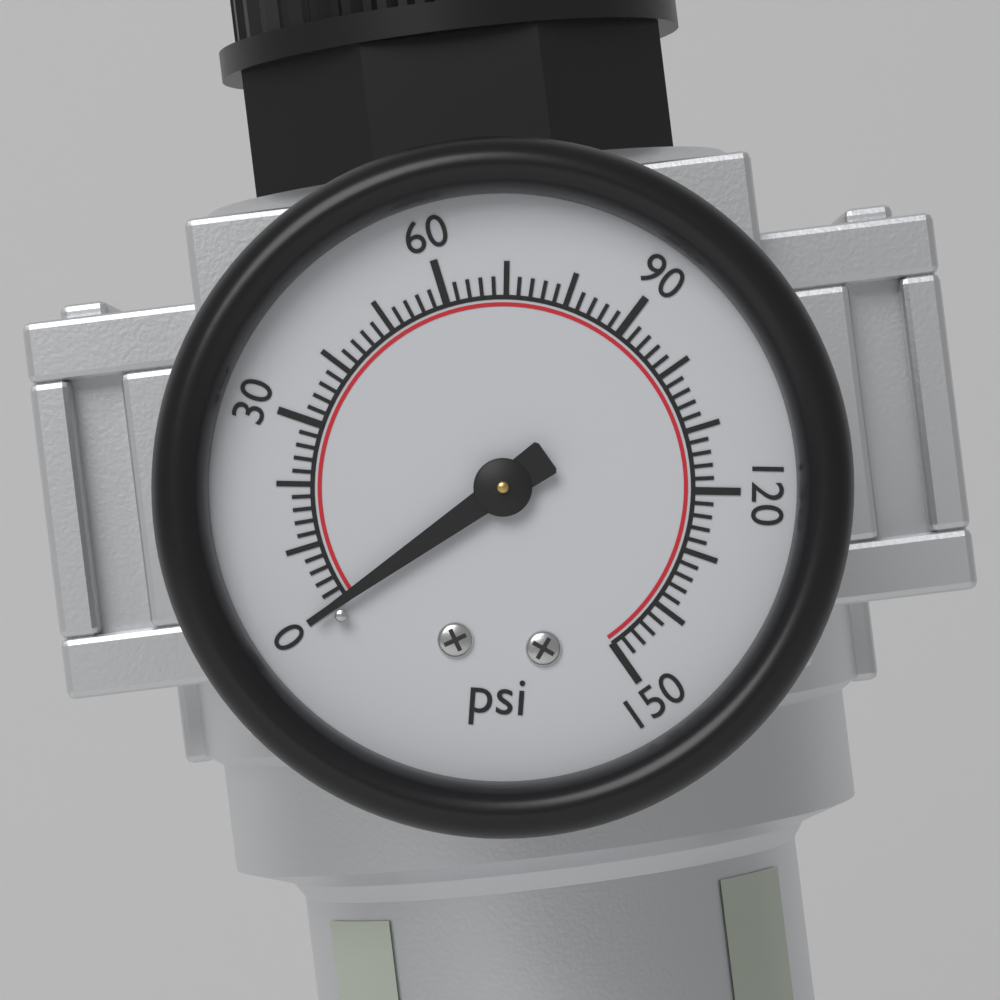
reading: 0 psi
